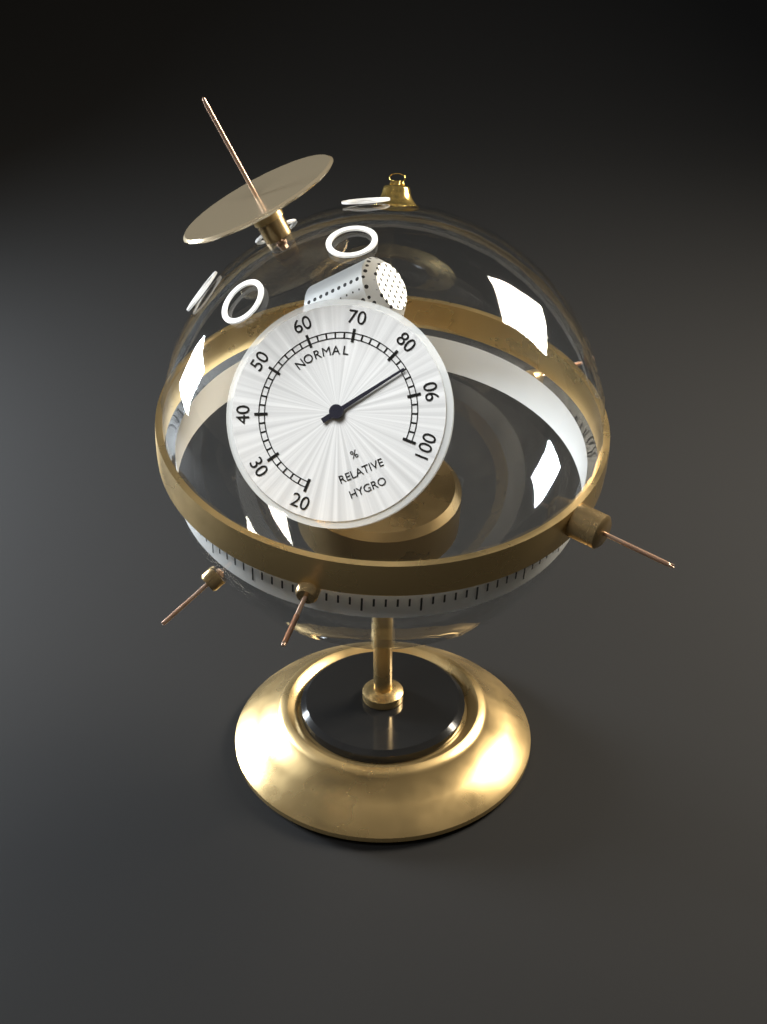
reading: 84 %
